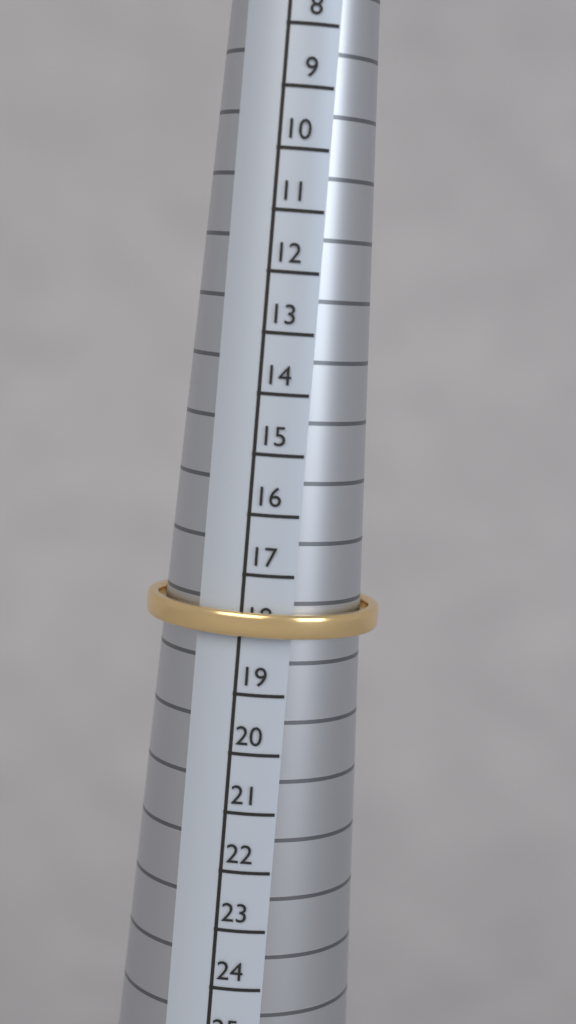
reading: 18 (no unit)
